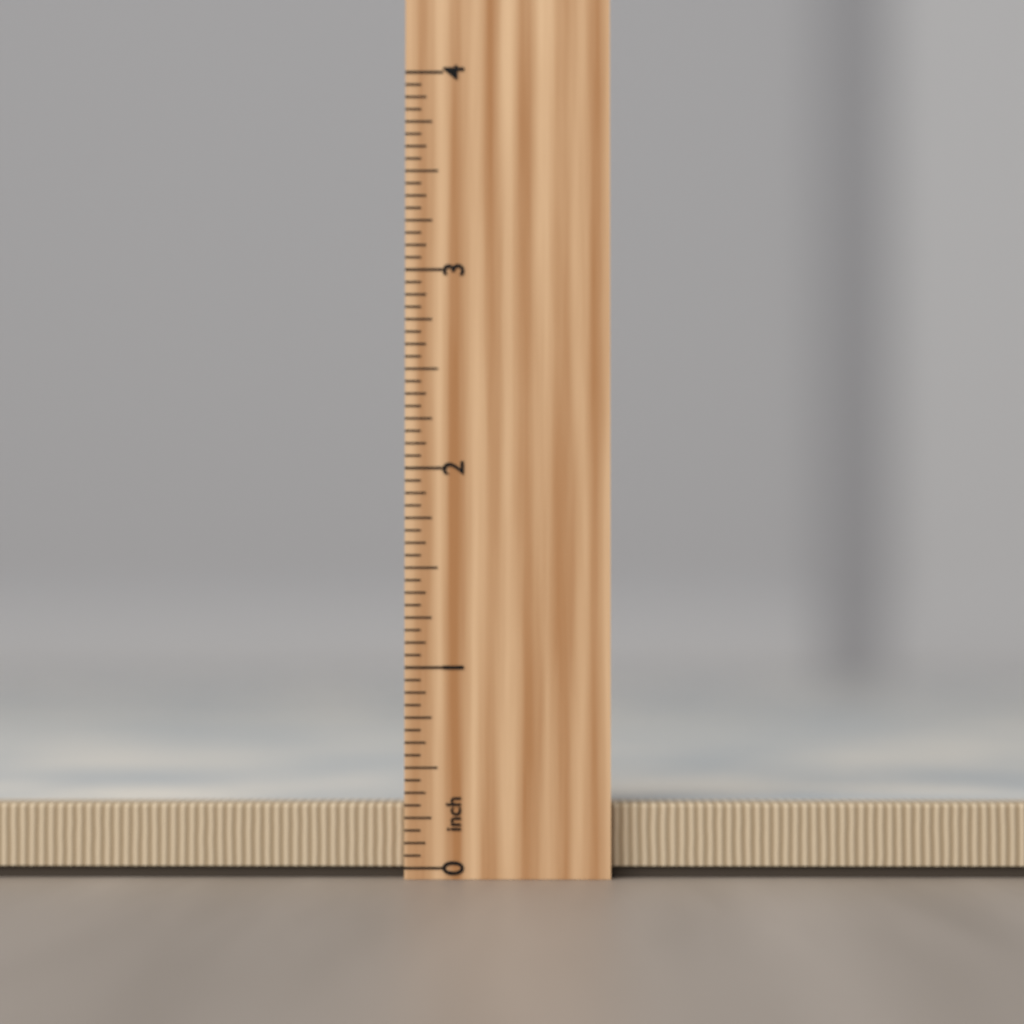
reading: 0.3125 inch
